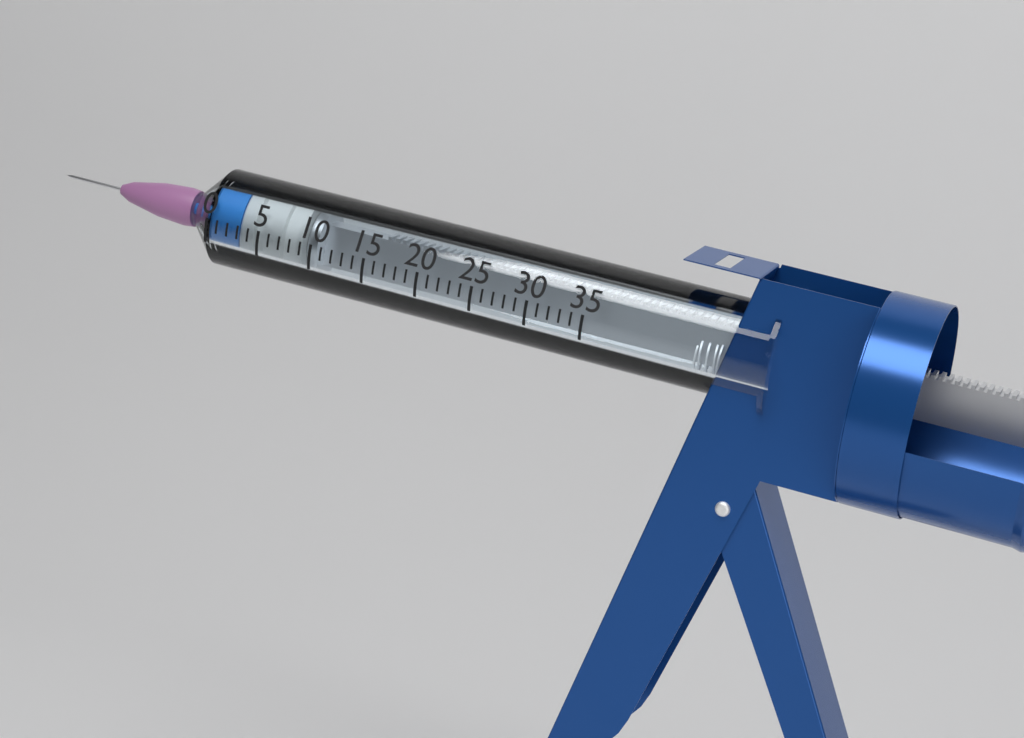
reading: 3 (no unit)
